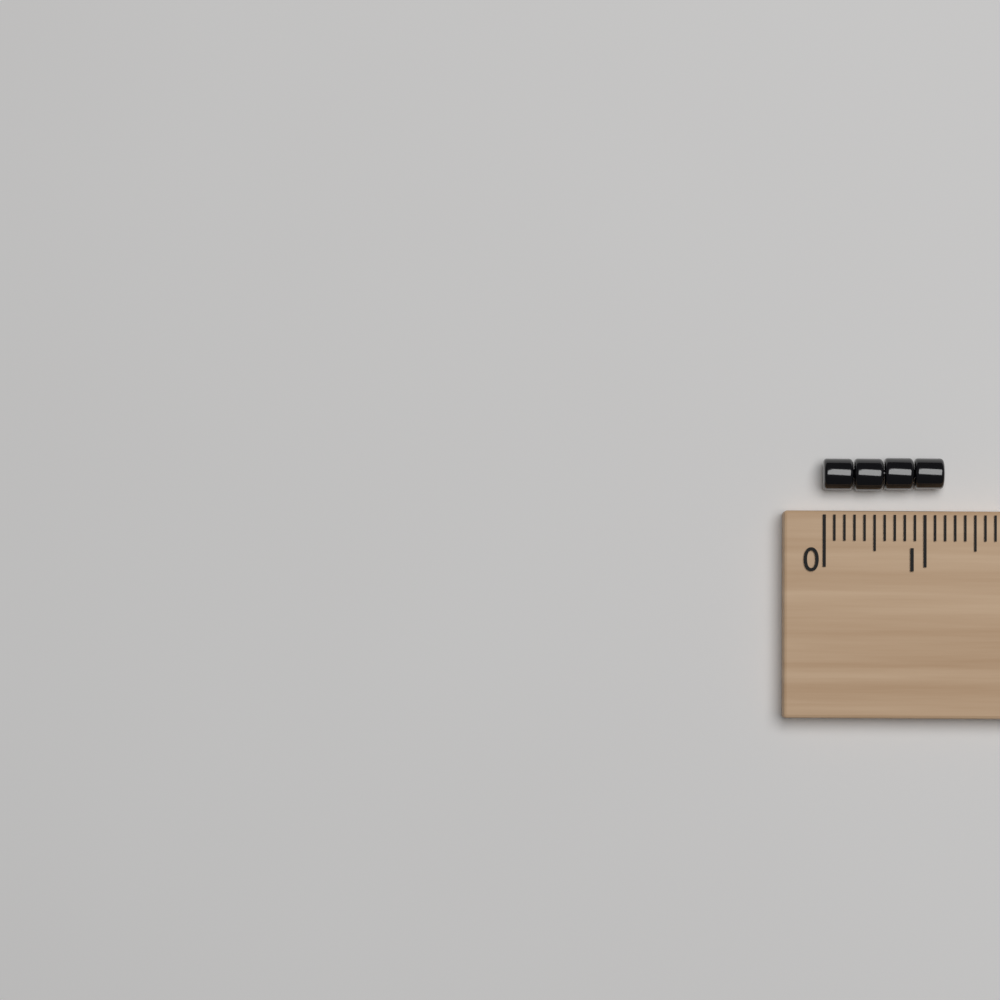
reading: 1.2 (no unit)
